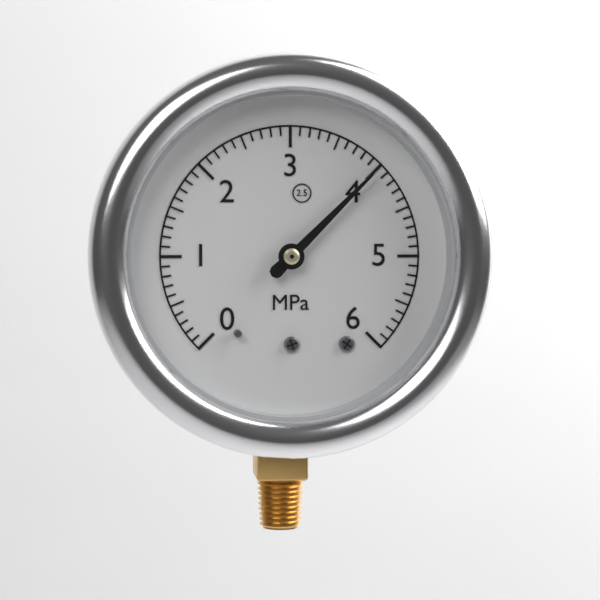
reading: 4.0 MPa
